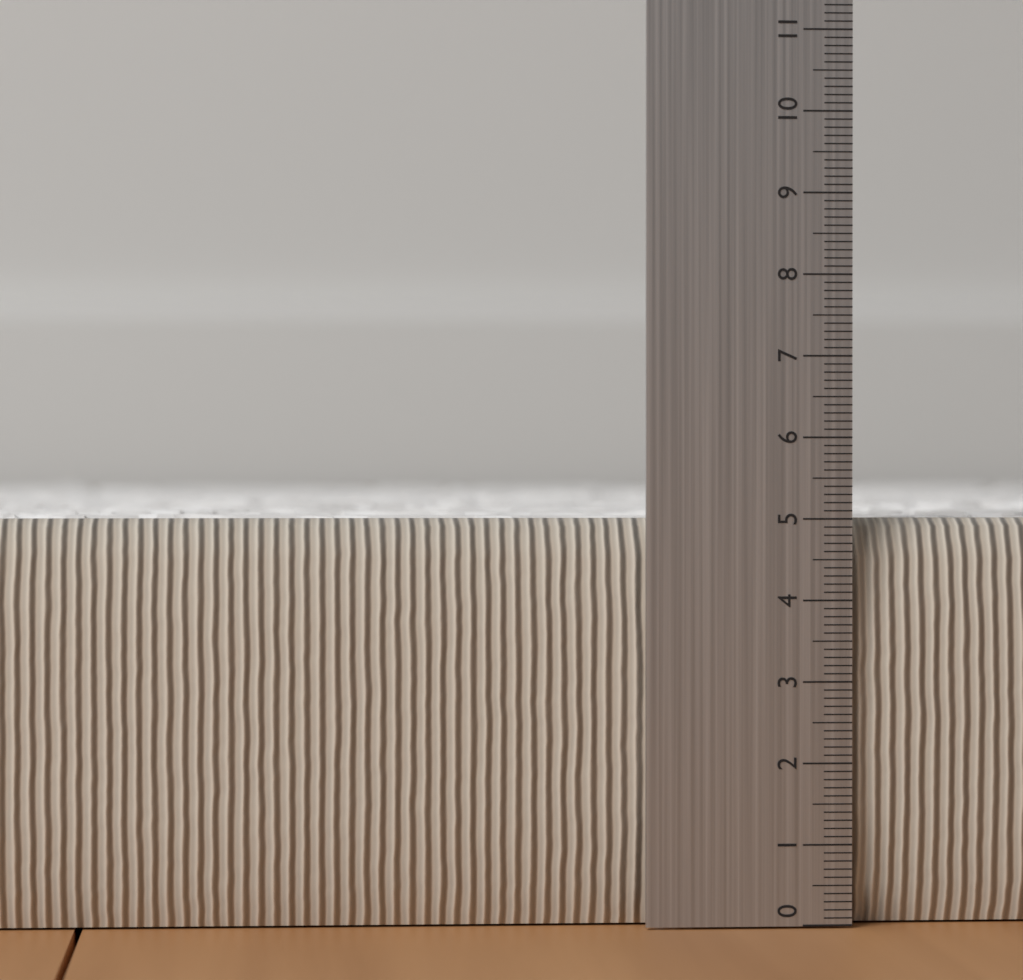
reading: 5.0 (no unit)
